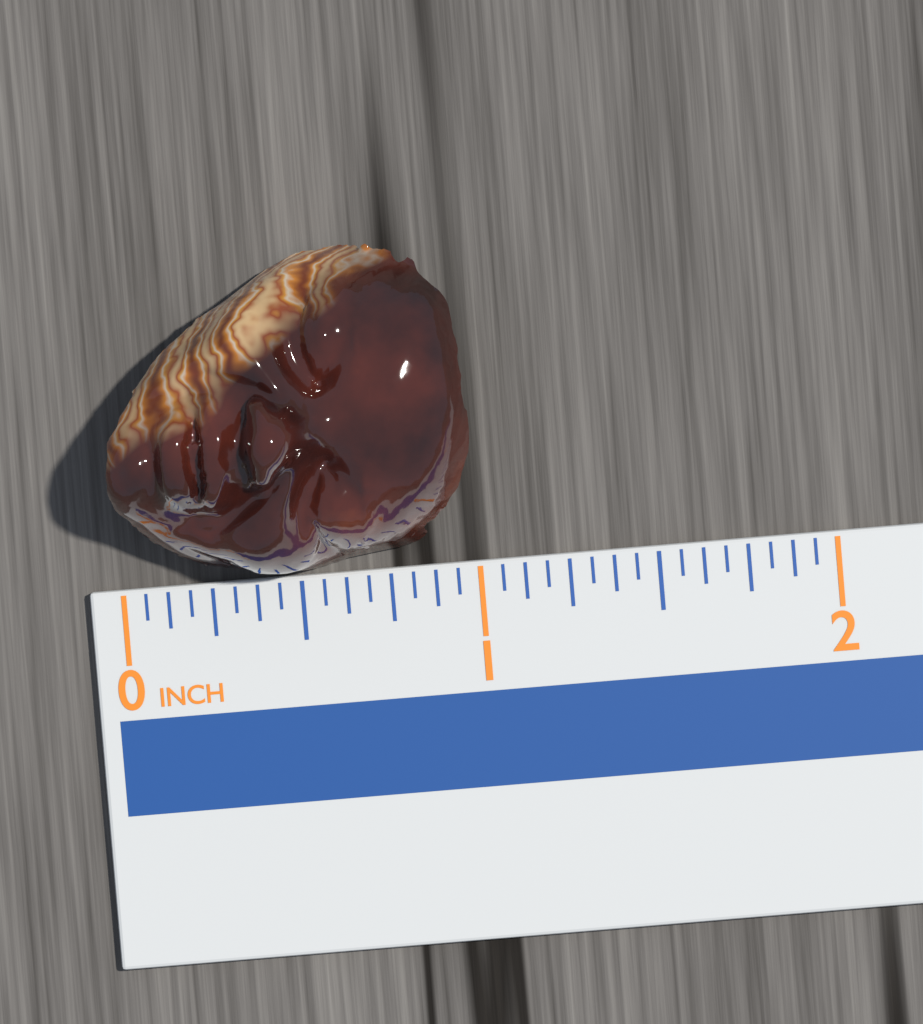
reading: 1.0000 in
